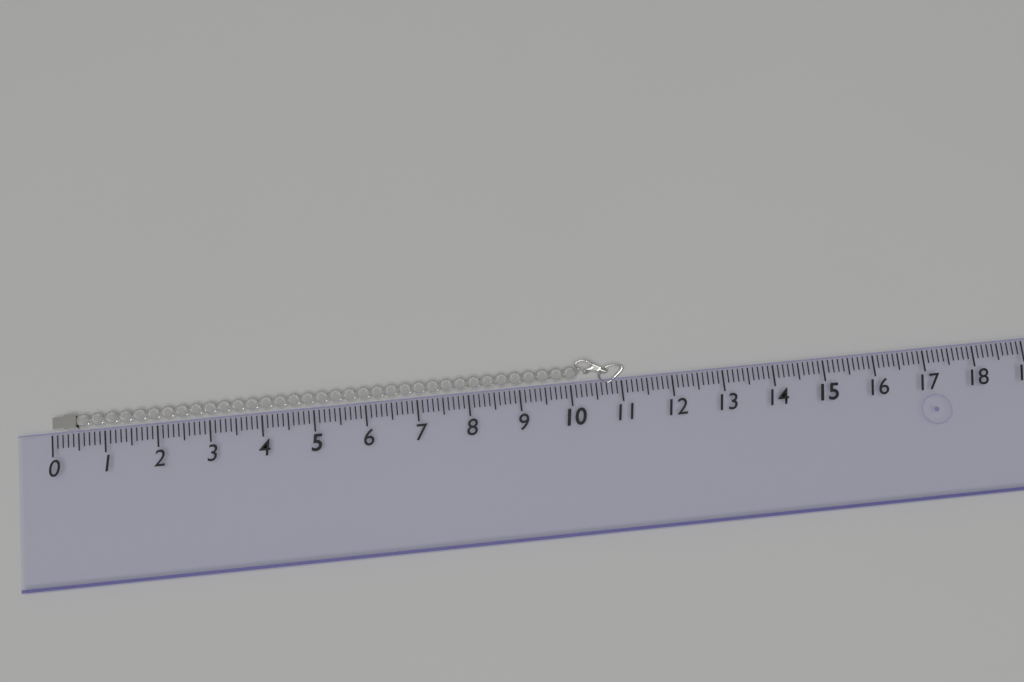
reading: 11.1 (no unit)
